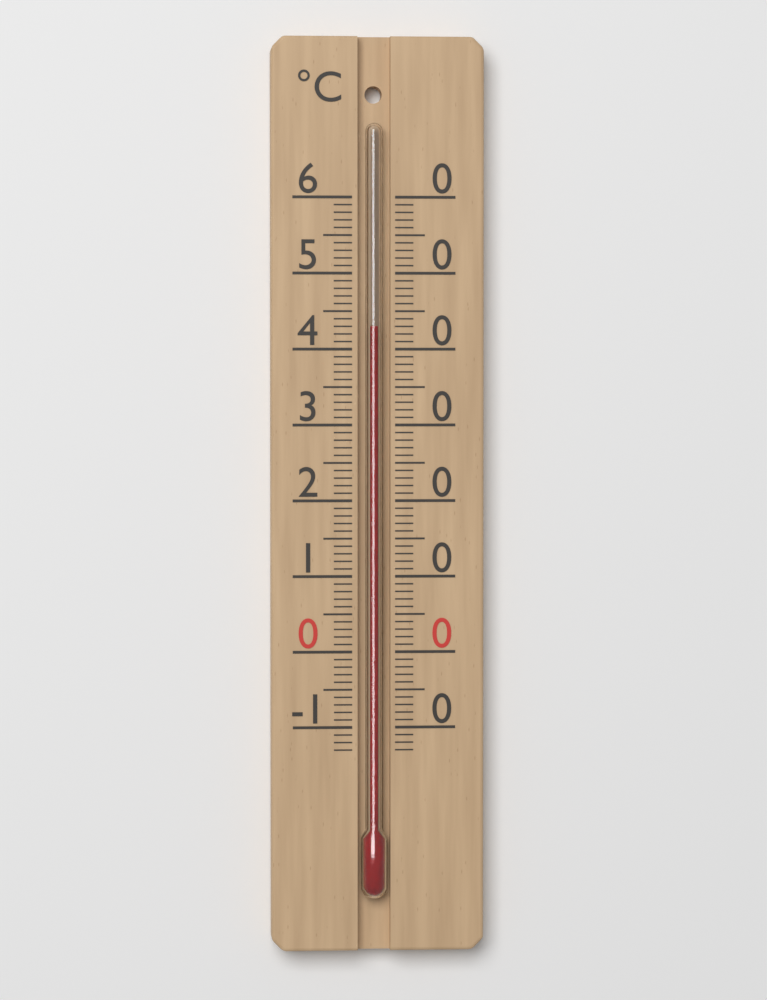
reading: 43 °C
